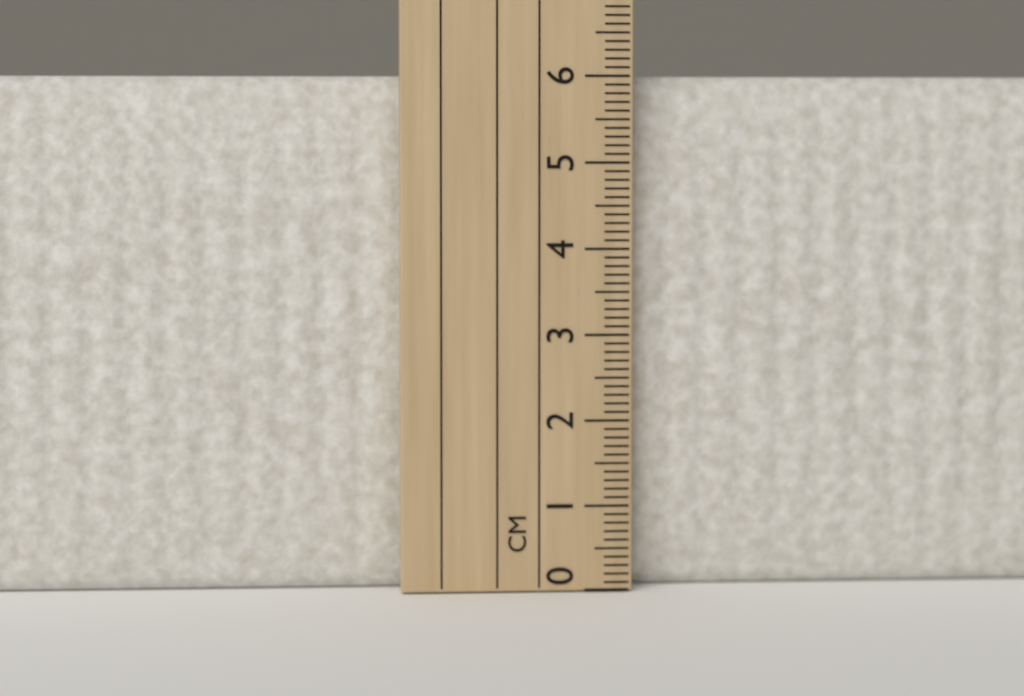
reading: 6.0 cm
